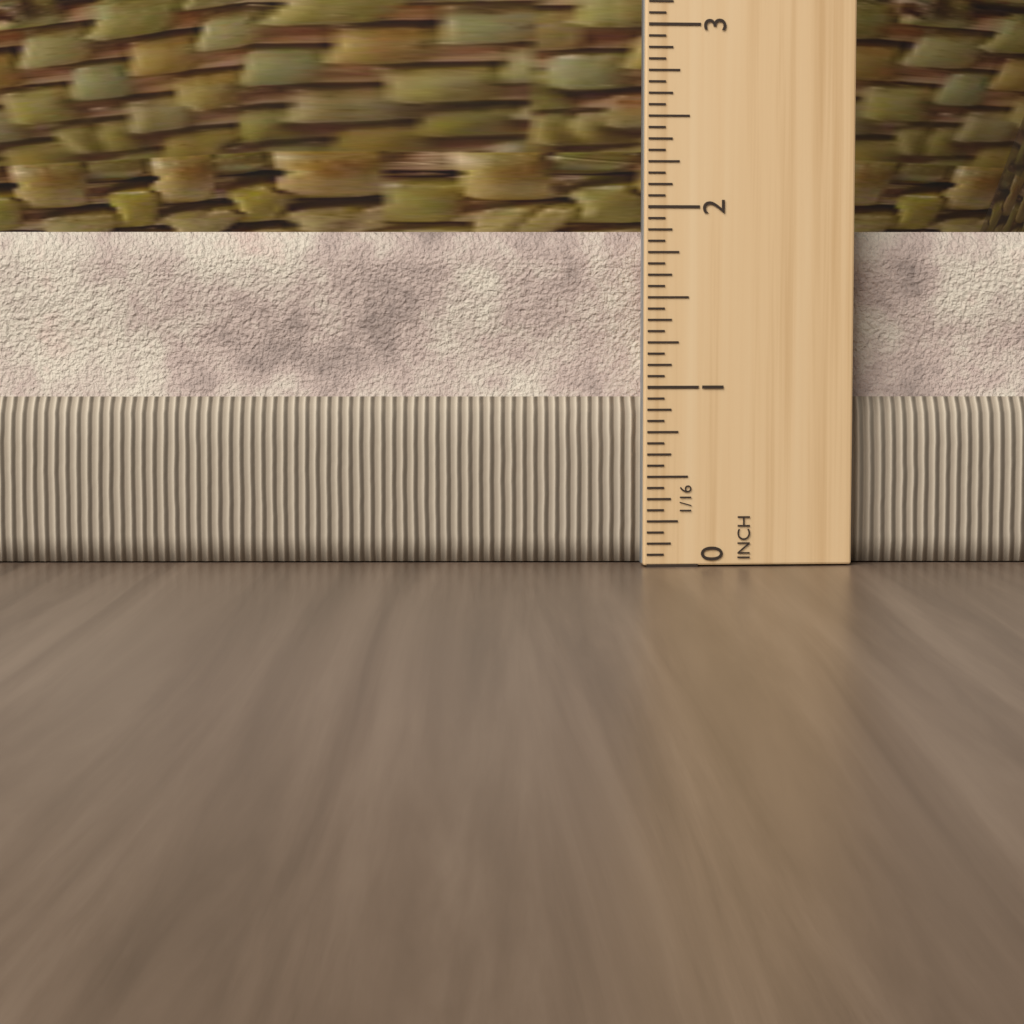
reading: 1.8750 in
